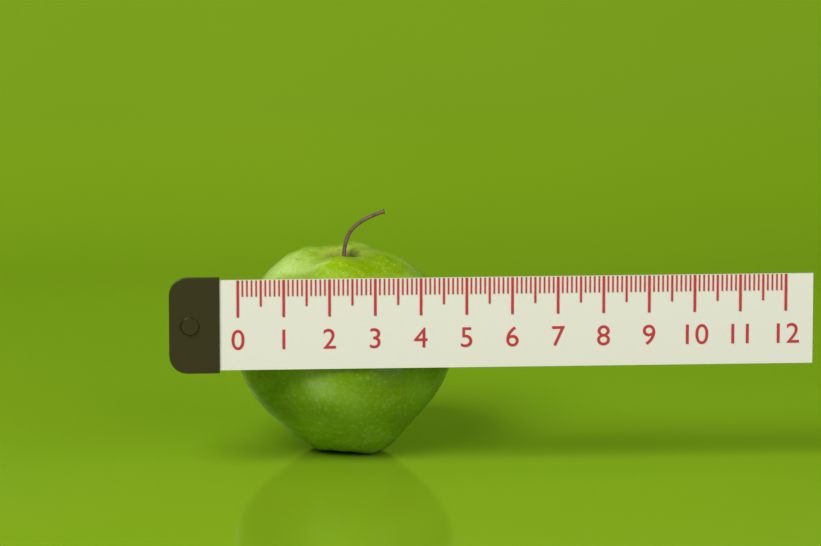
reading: 4.9 (no unit)
